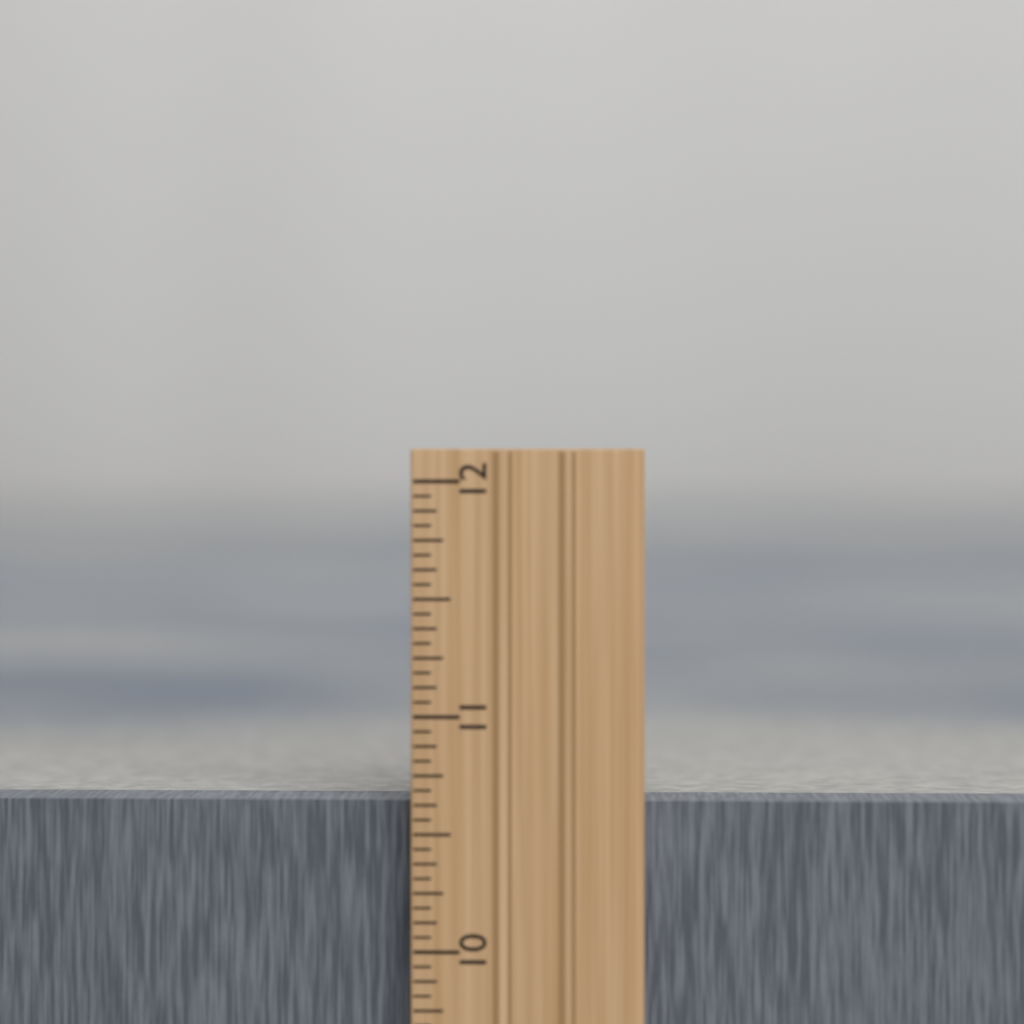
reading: 10.6250 in
